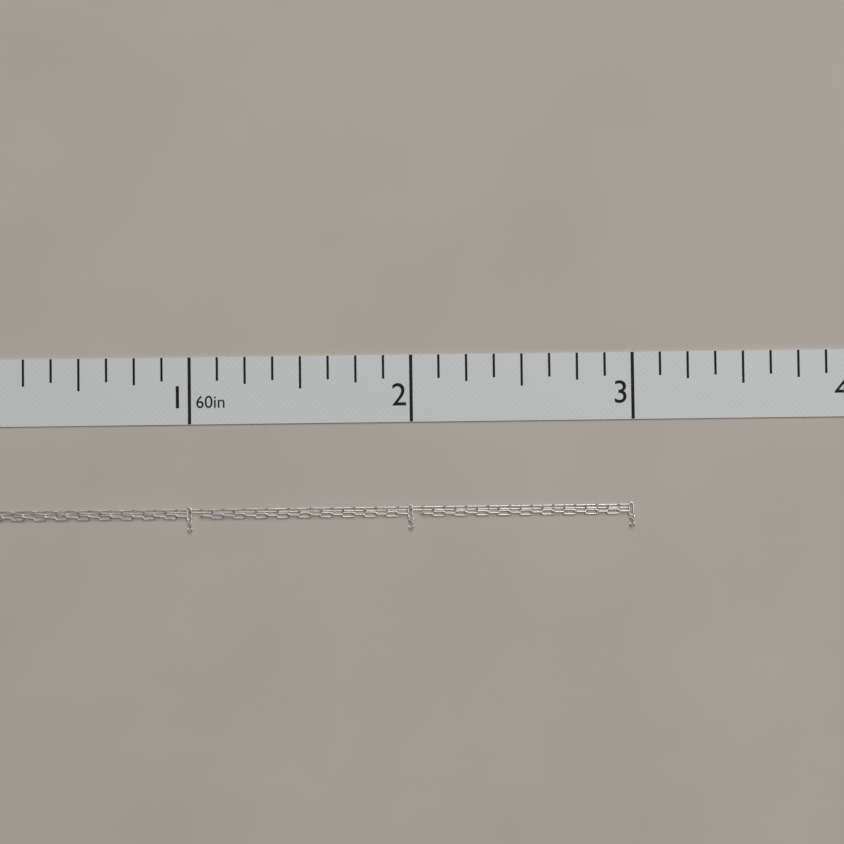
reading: 3.000 in
